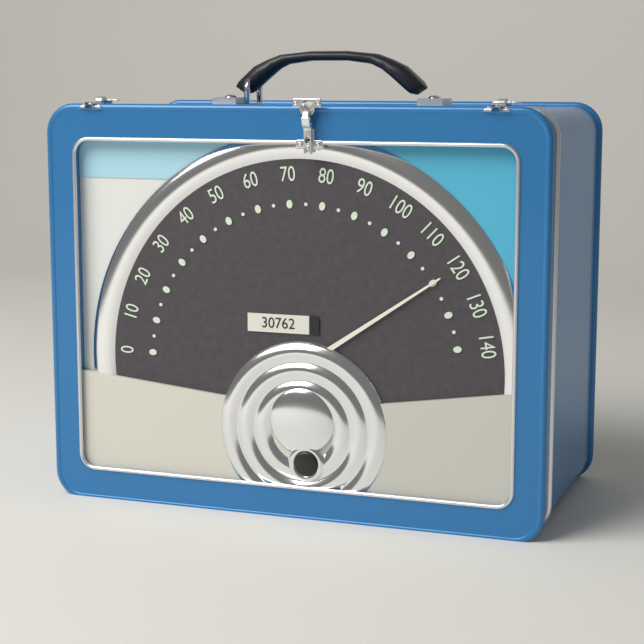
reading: 120 (no unit)
